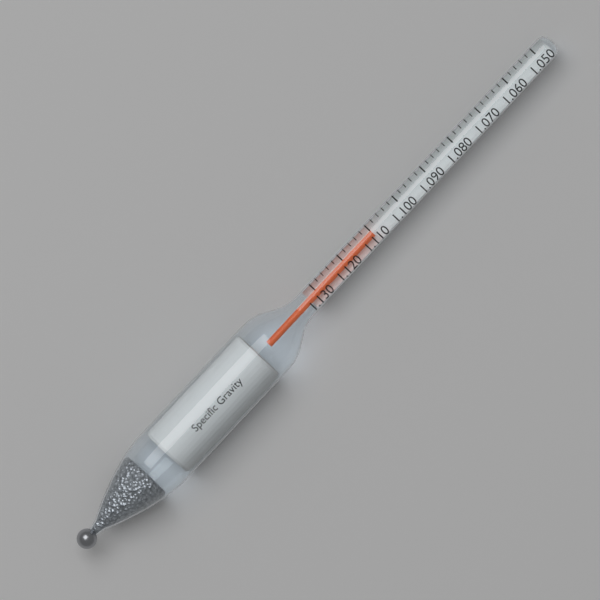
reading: 1.110 (no unit)
